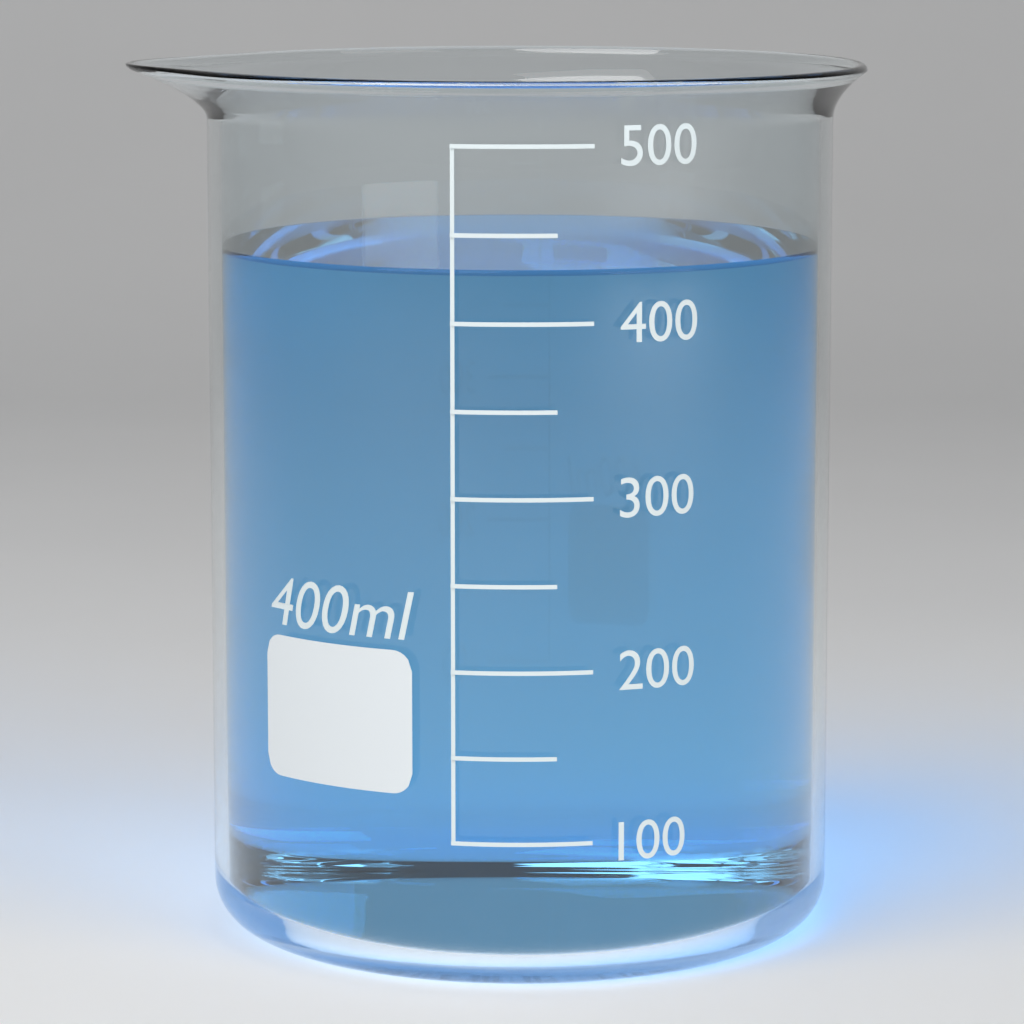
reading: 430 ml
